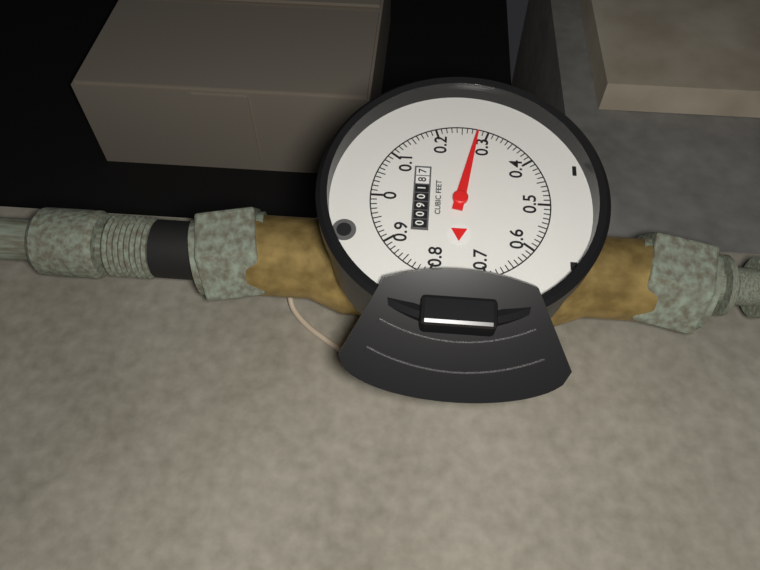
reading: 0.28 cubic feet
